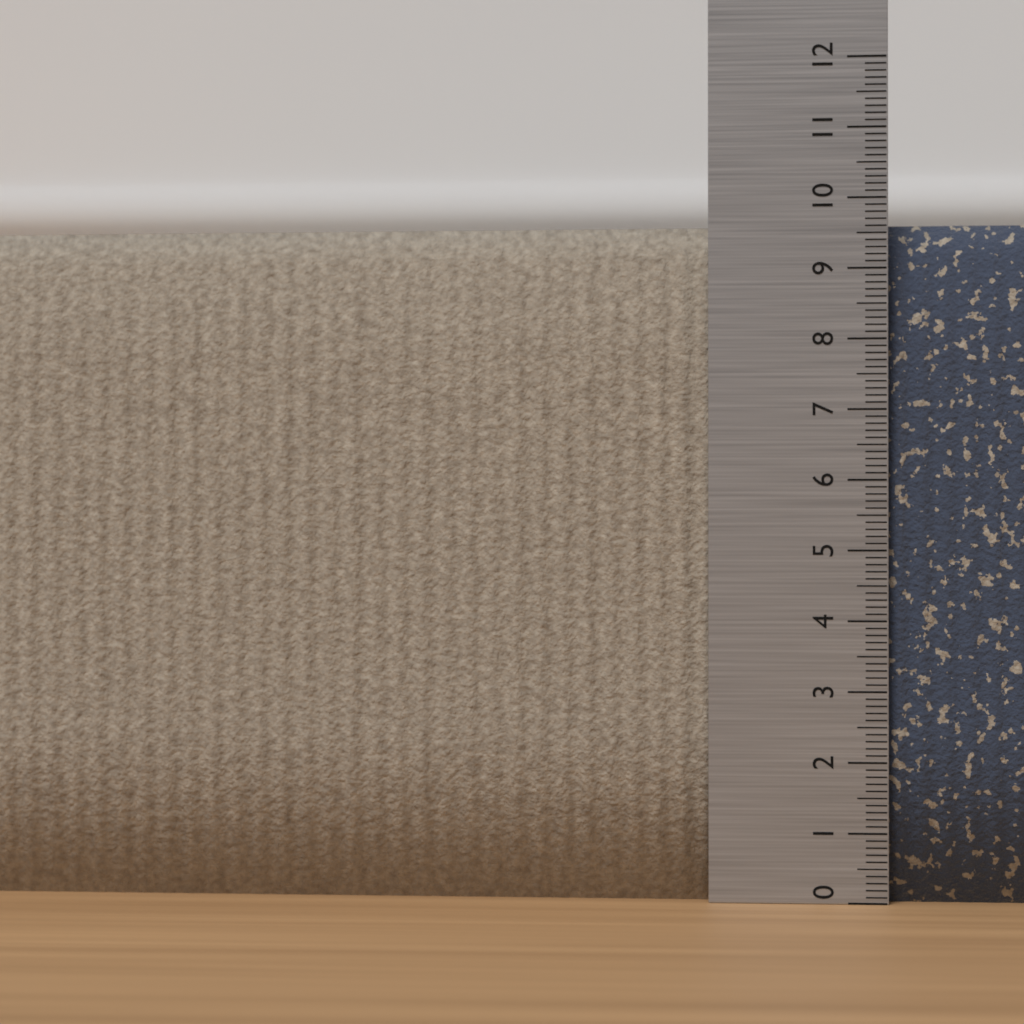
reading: 9.7 (no unit)
